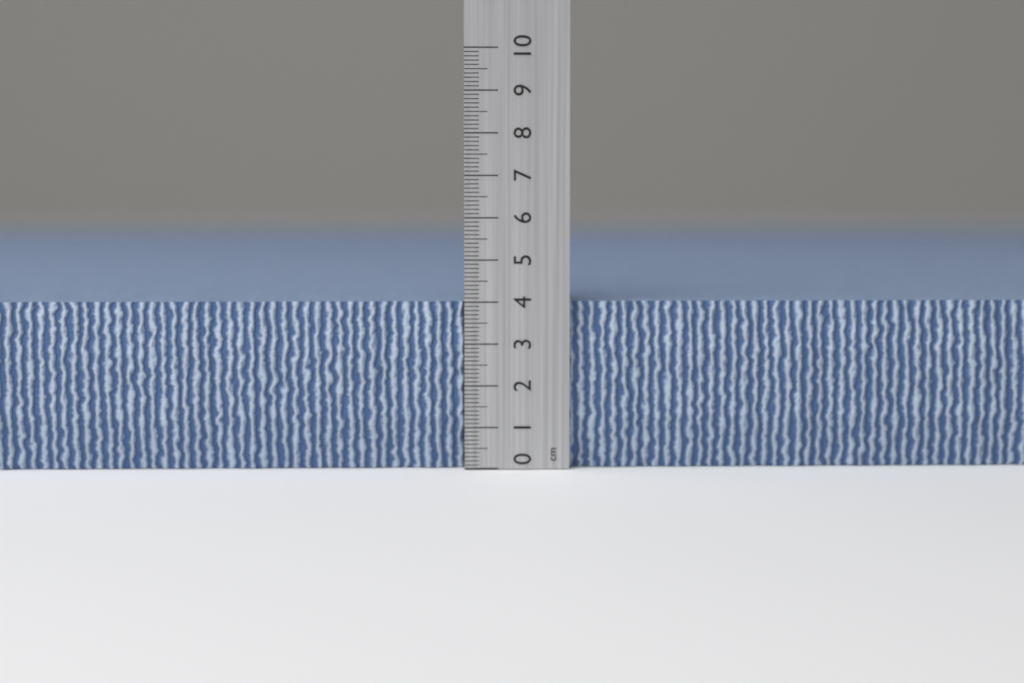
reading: 4.0 cm
